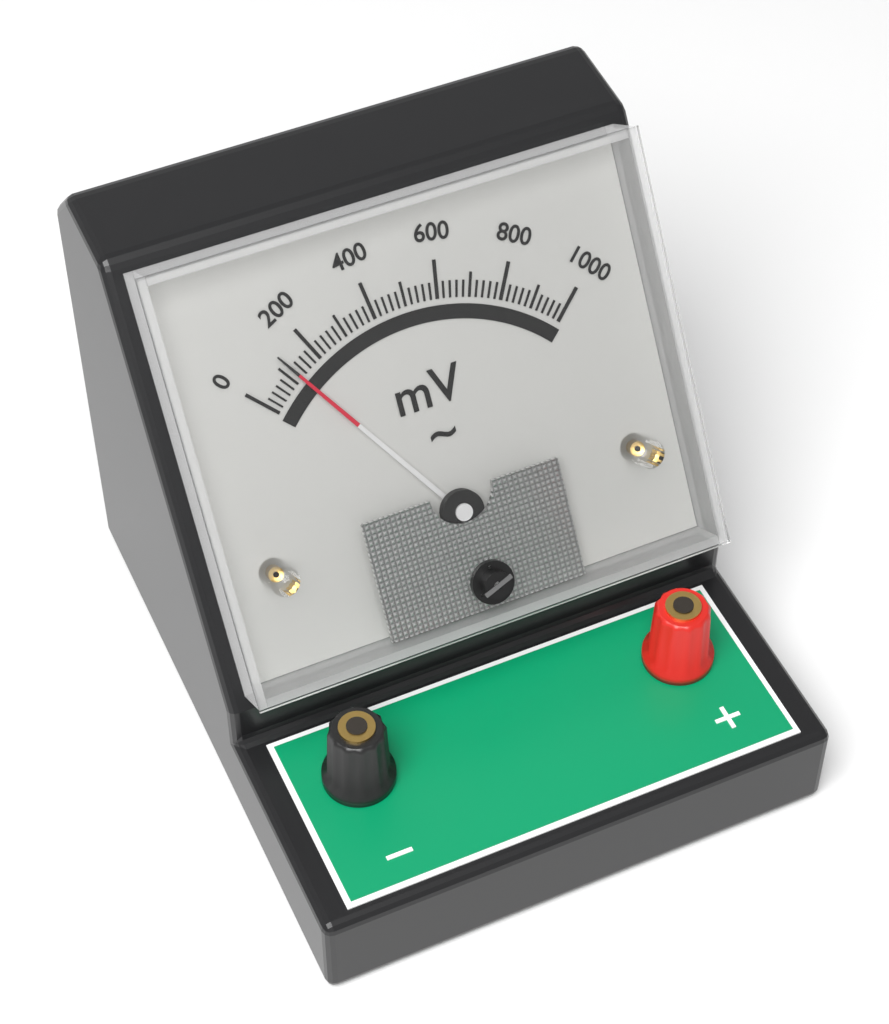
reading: 120 mV
